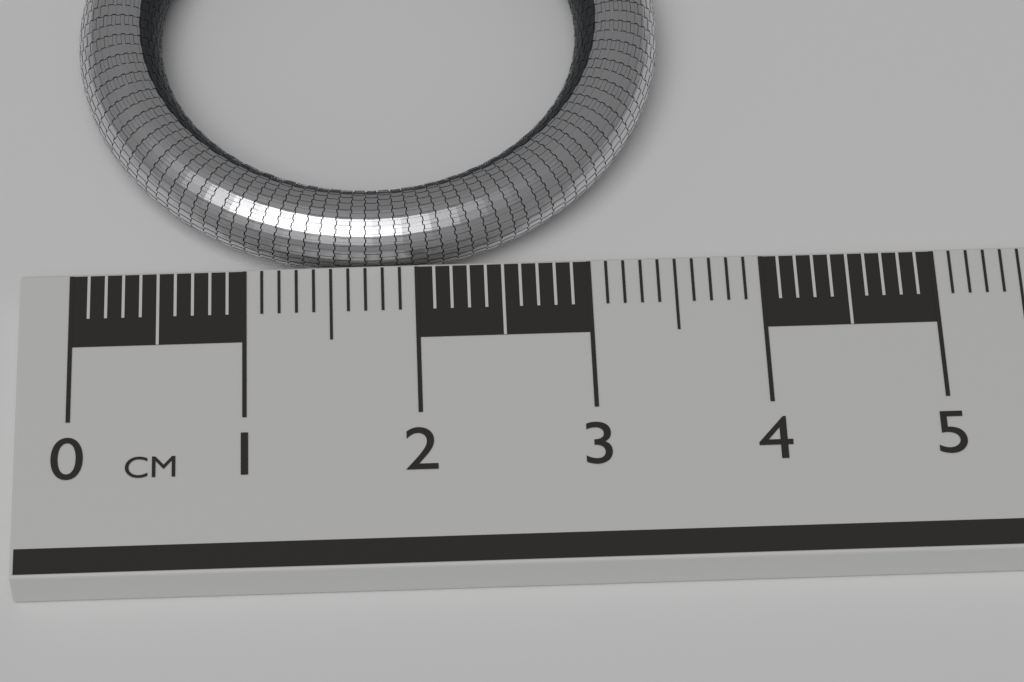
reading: 3.5 cm
